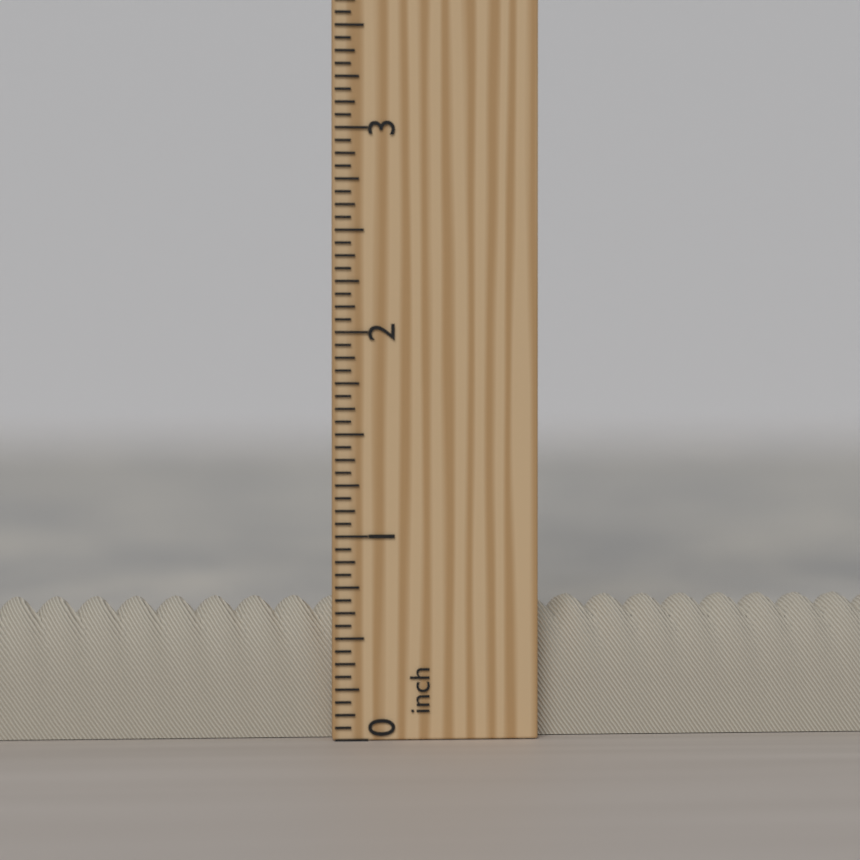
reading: 0.6875 inch
